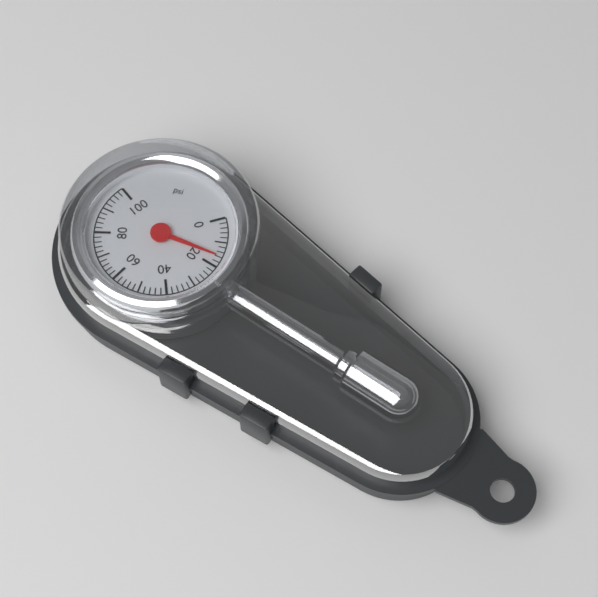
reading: 16 psi
